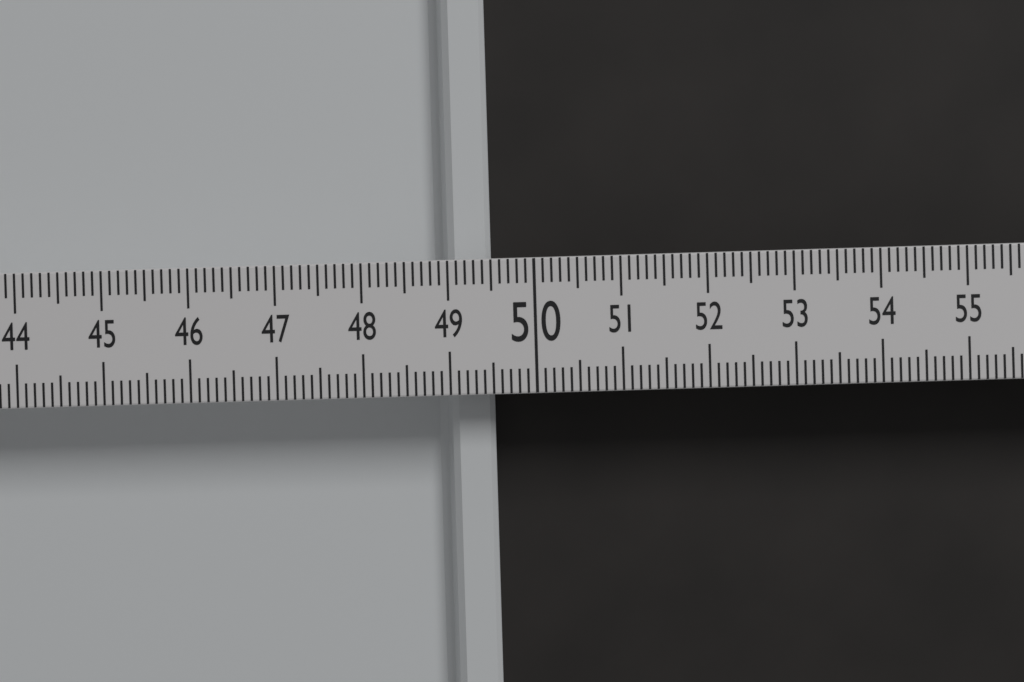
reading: 49.5 (no unit)
